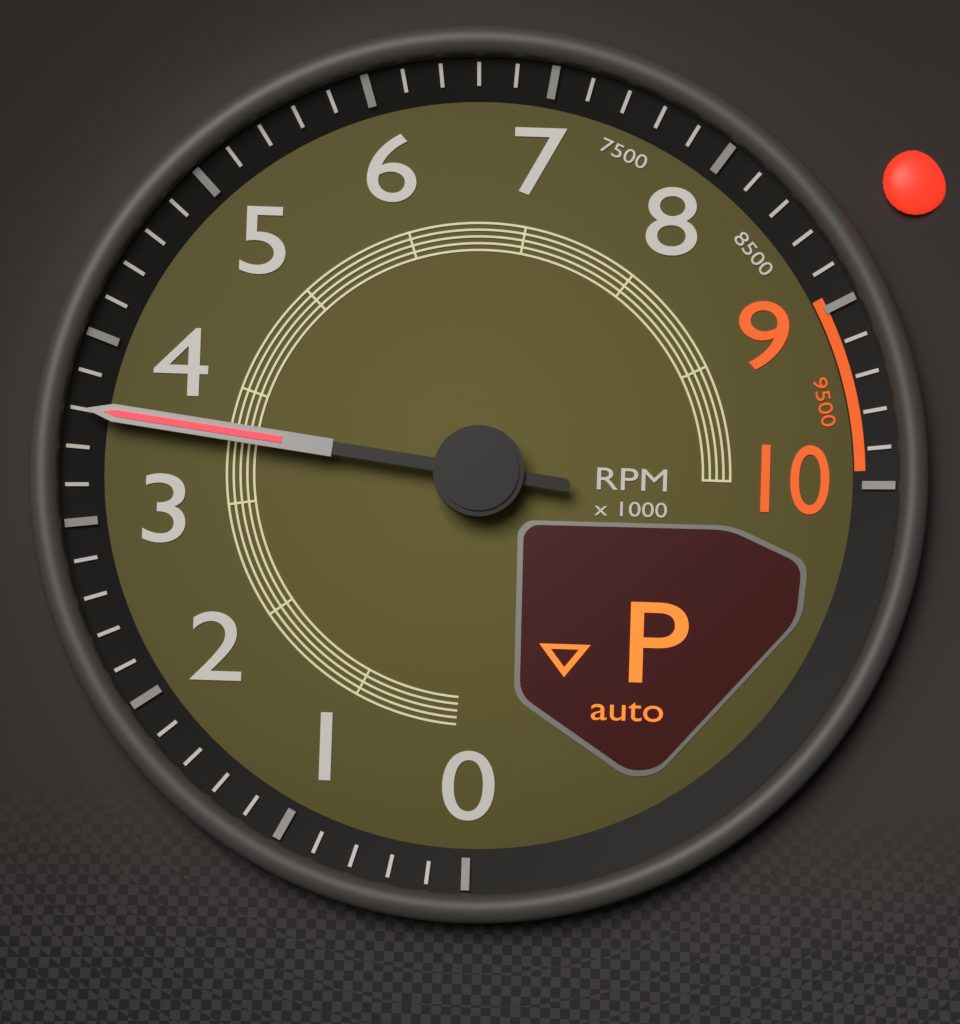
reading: 3600 RPM
